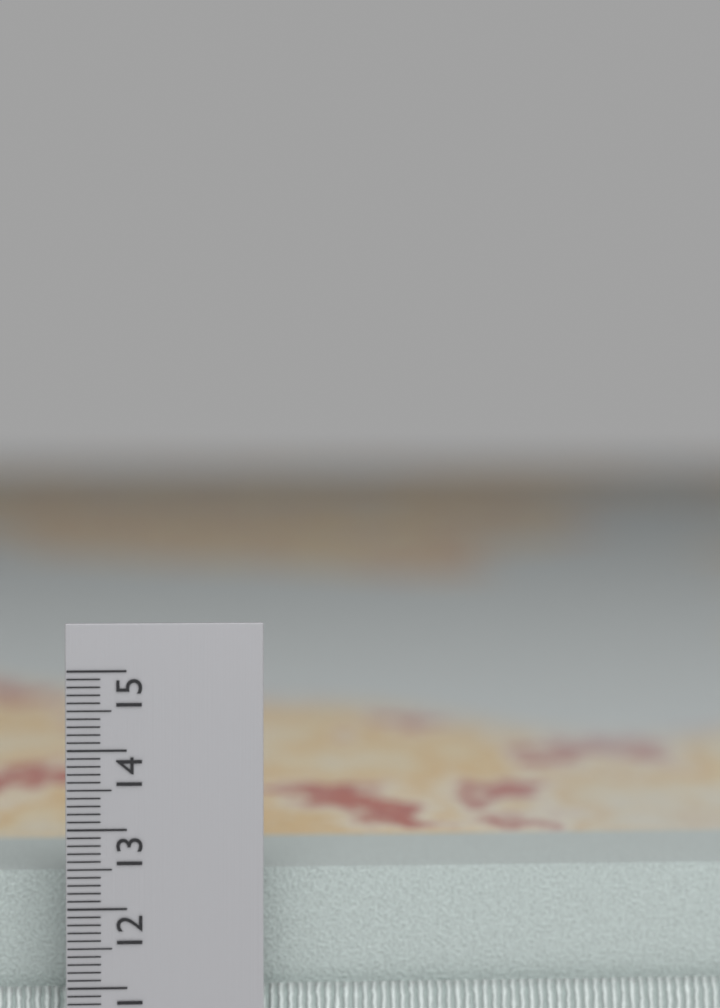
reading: 13.3 cm
